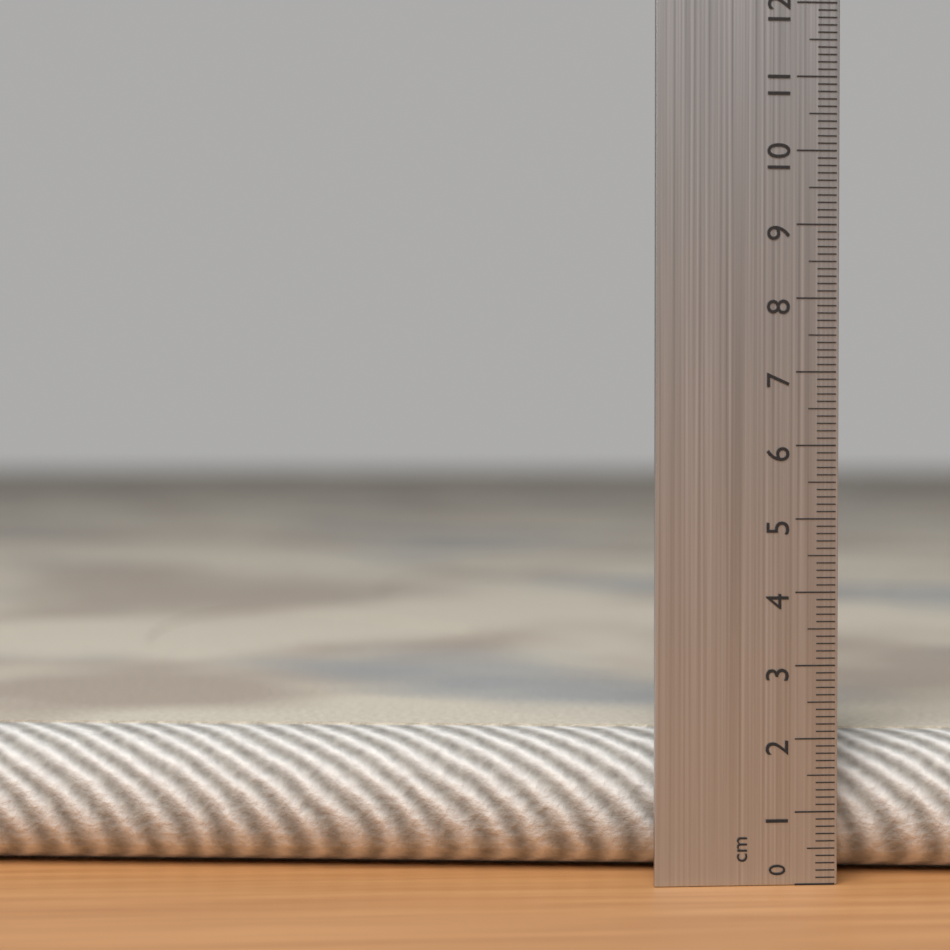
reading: 2.0 cm
